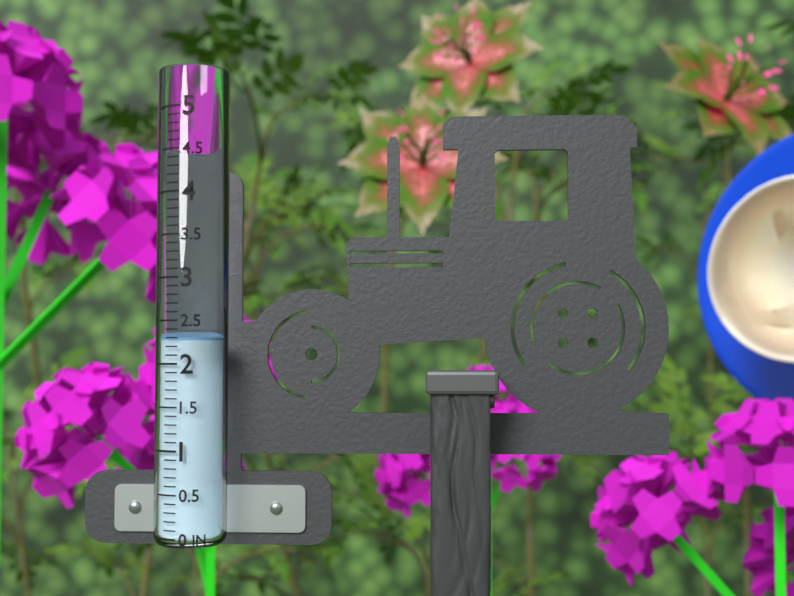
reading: 2.3 in
